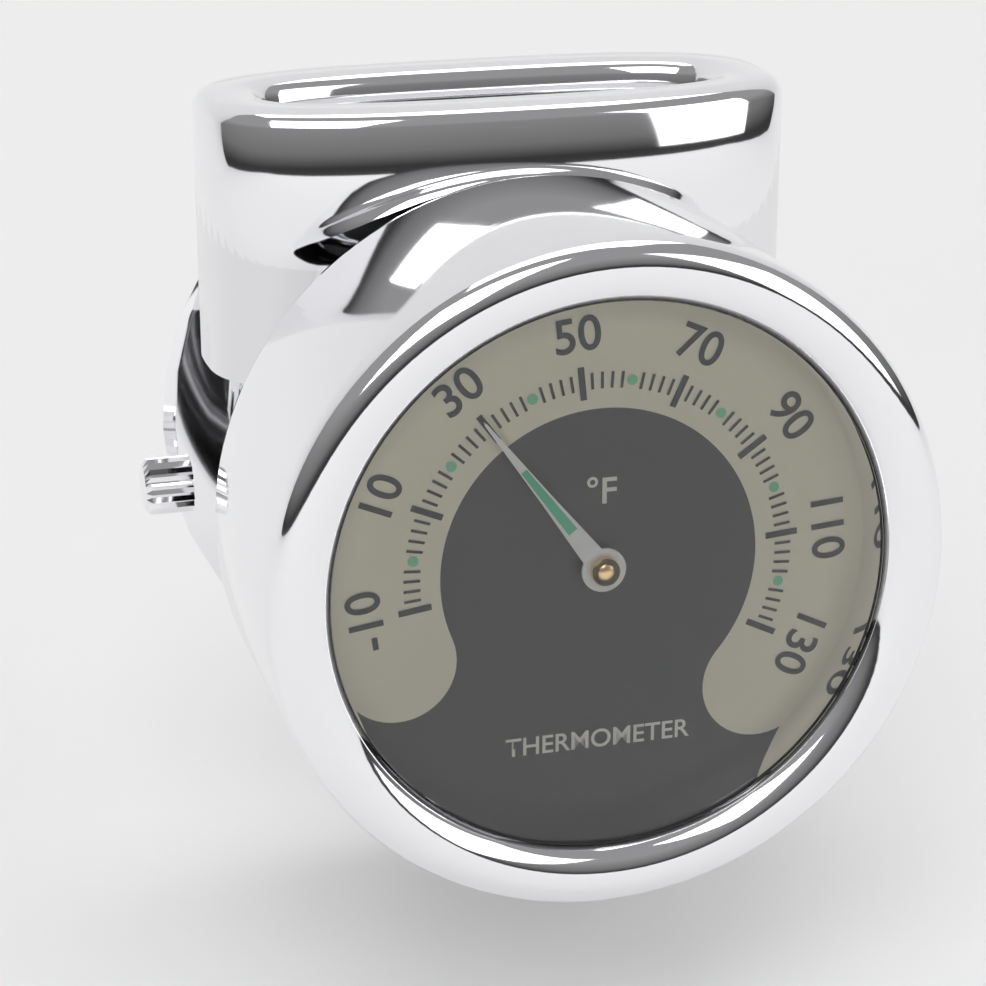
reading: 30 °F
